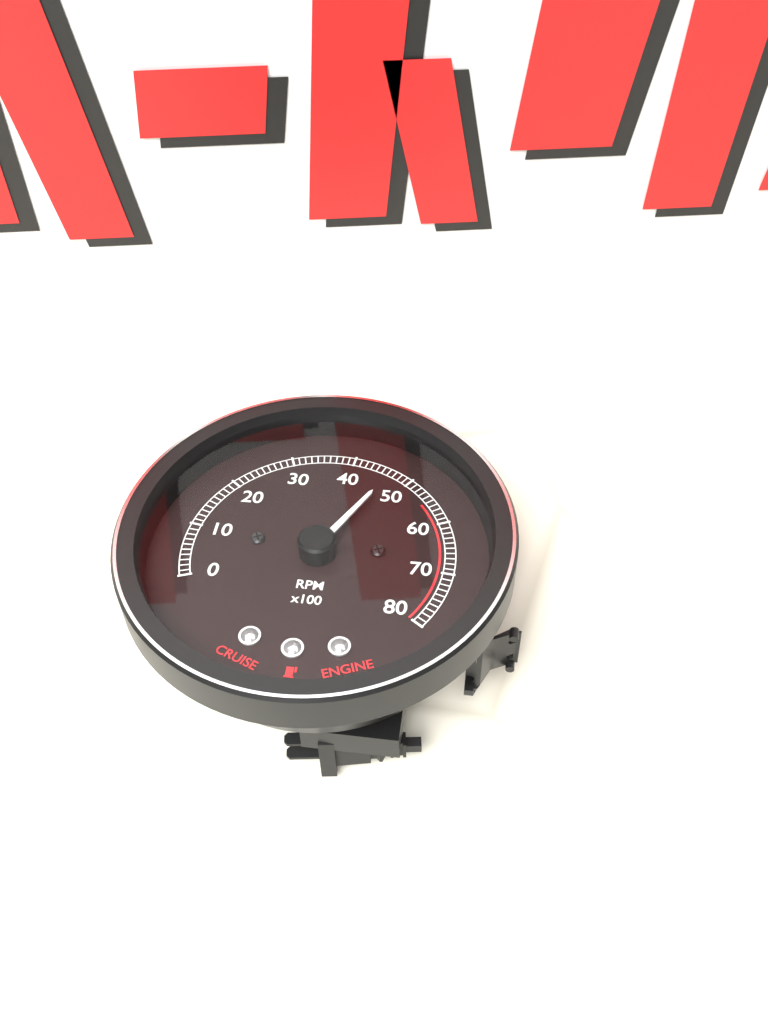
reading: 4700 RPM
